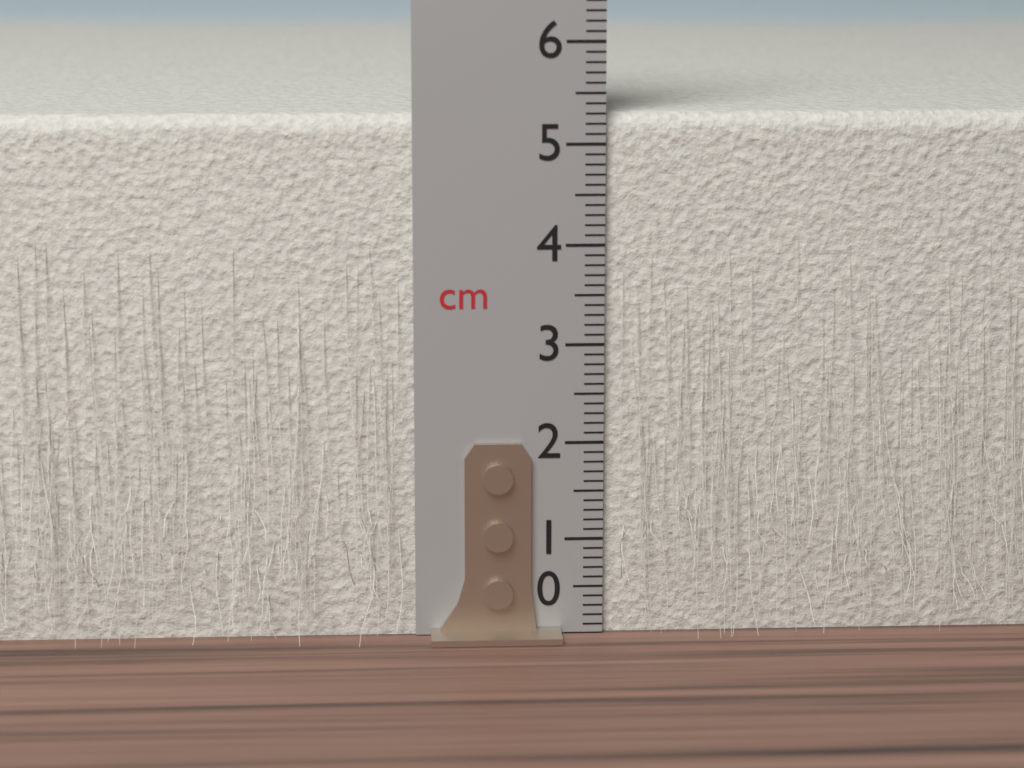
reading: 5.3 cm
